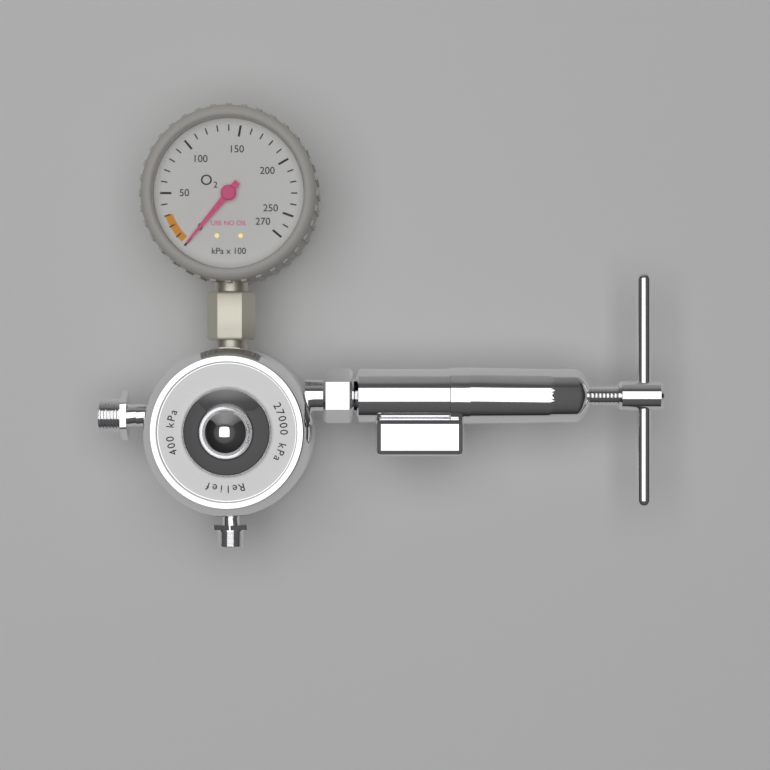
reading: 0 kPa
